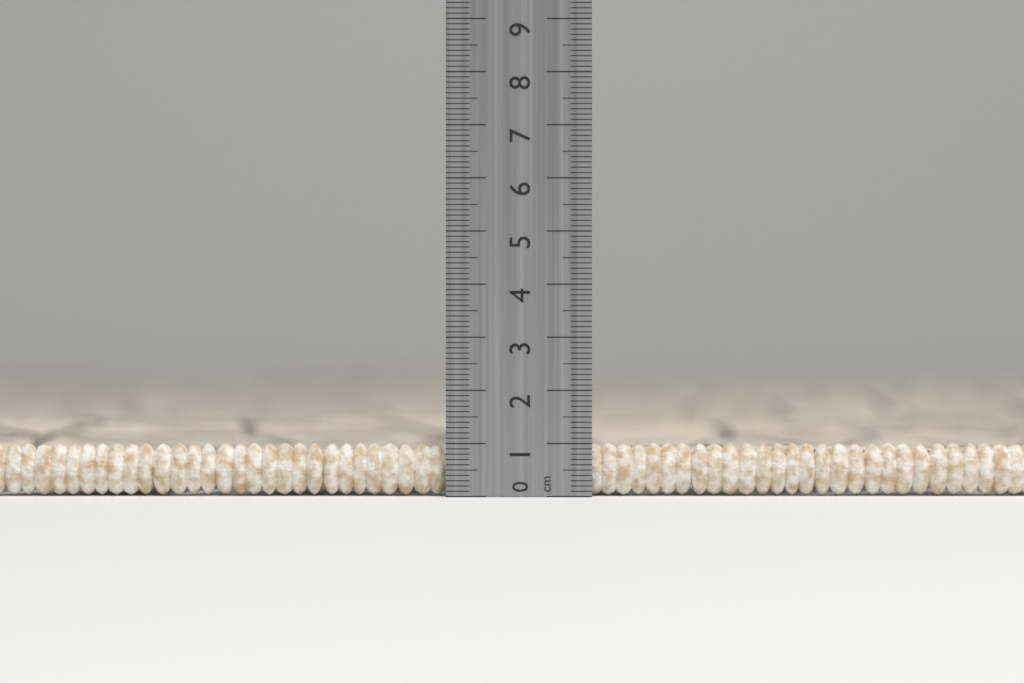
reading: 1.0 cm
